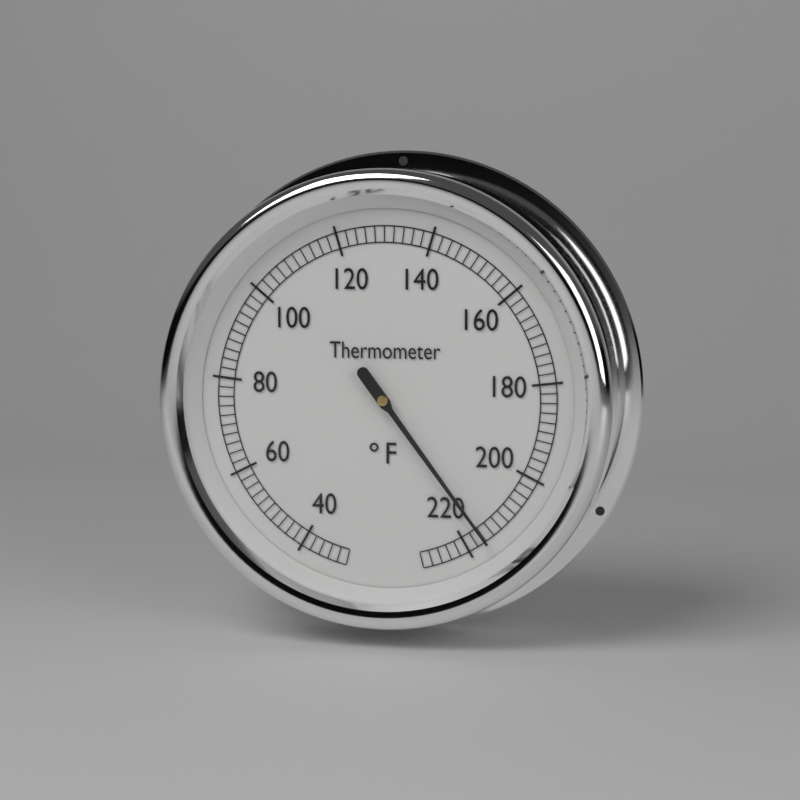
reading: 216 °F
